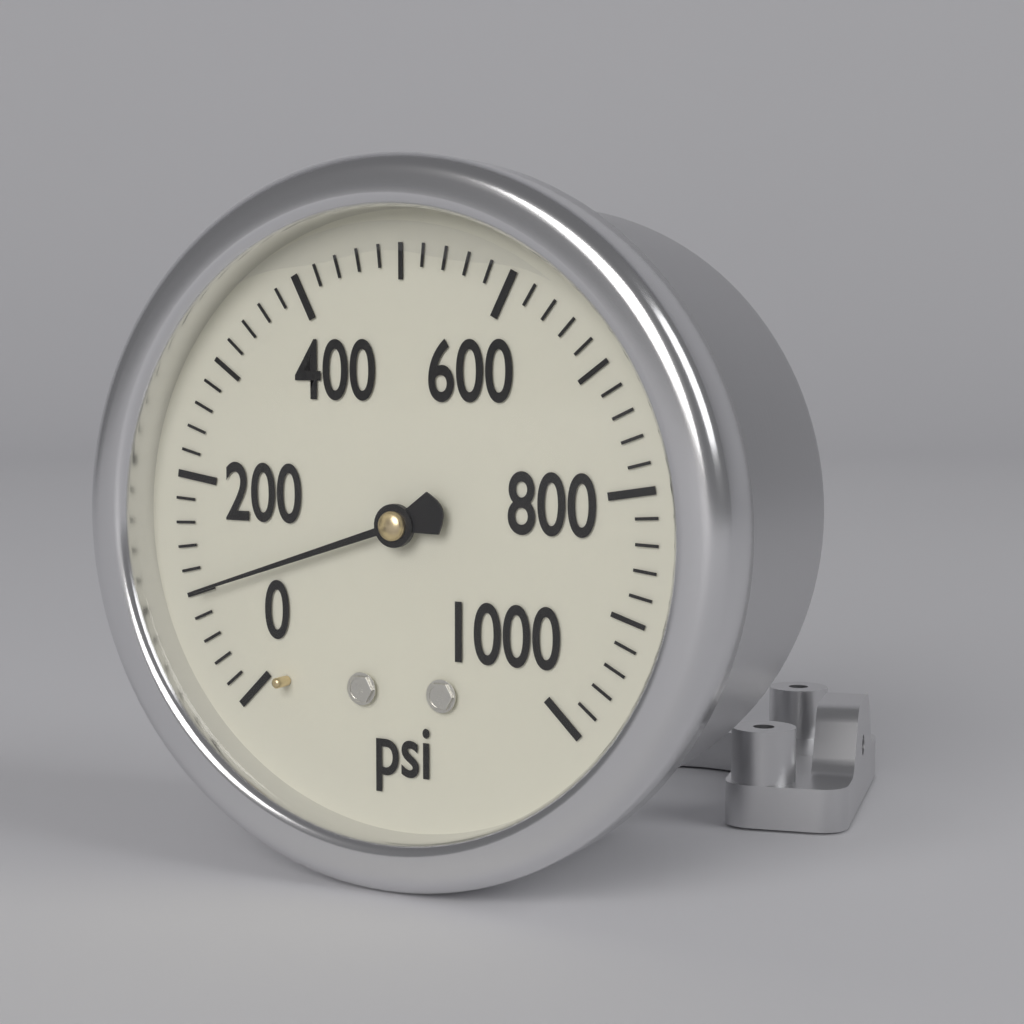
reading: 100 psi
